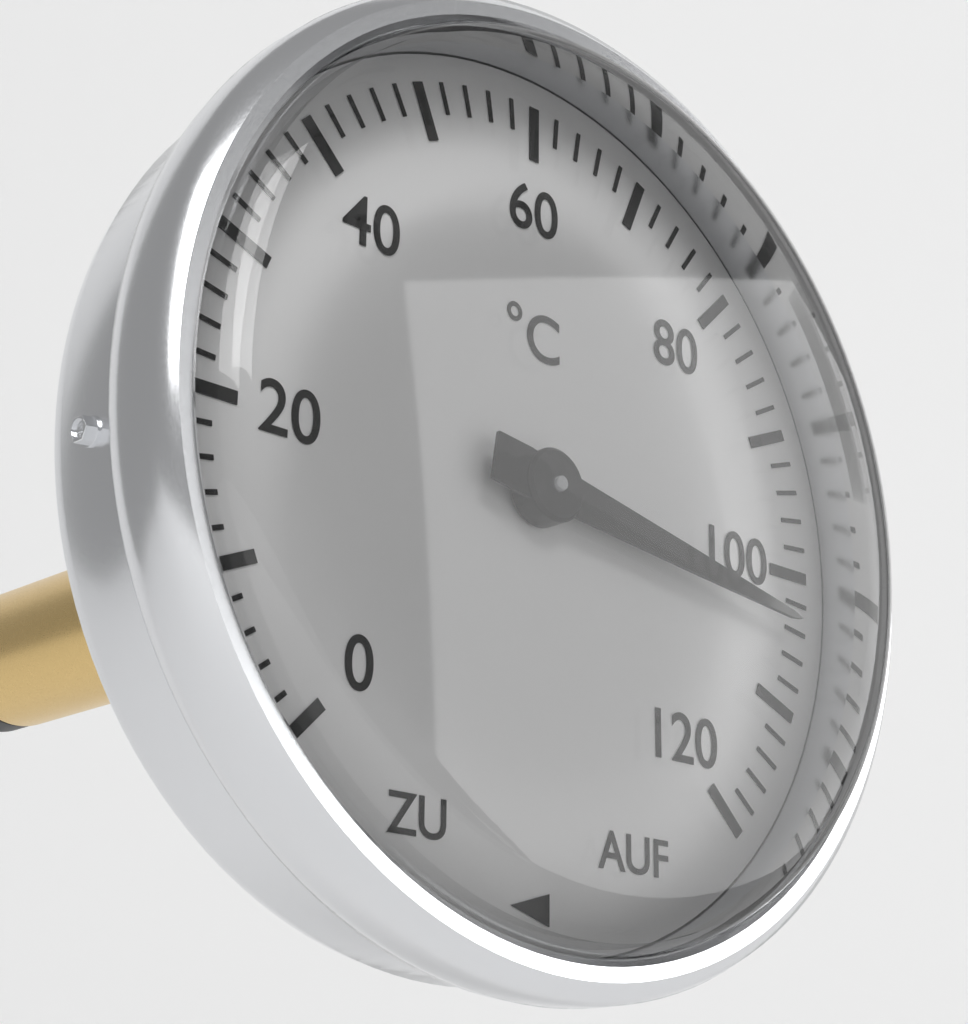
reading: 104 °C
